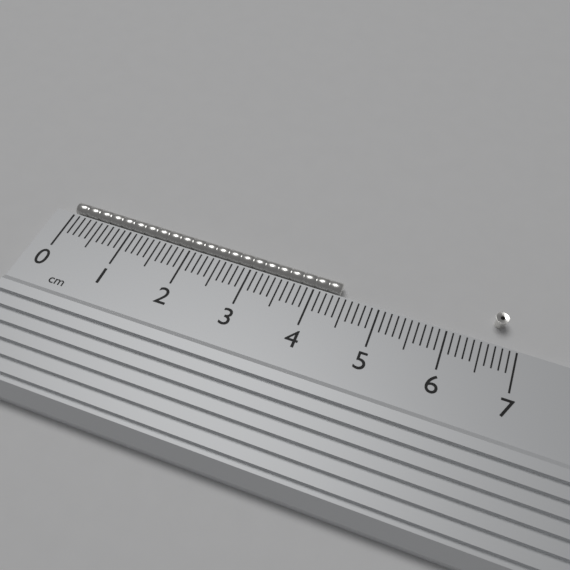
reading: 4.4 cm
